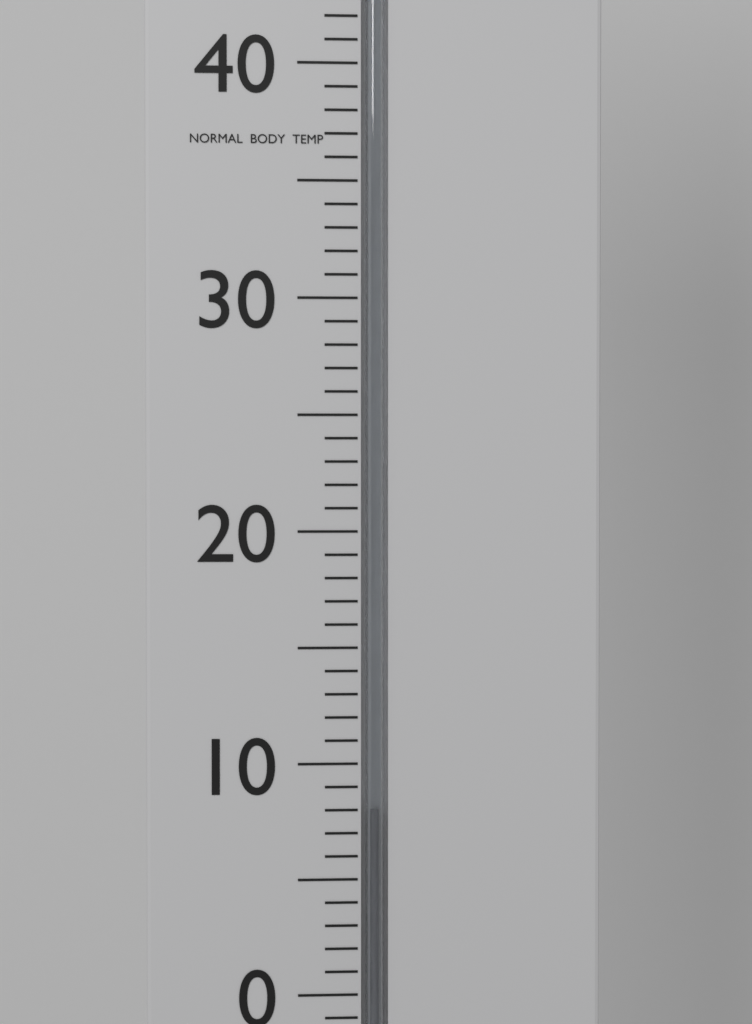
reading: 8 °C
